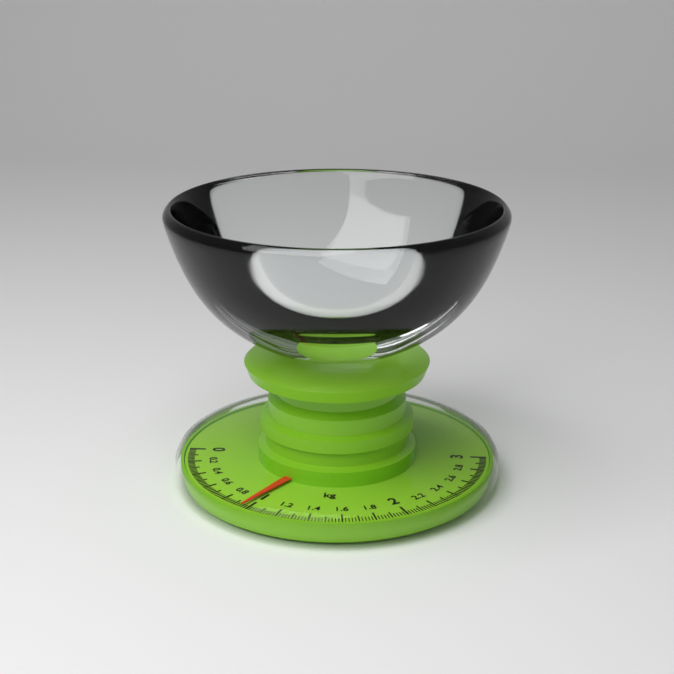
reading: 0.96 kg
